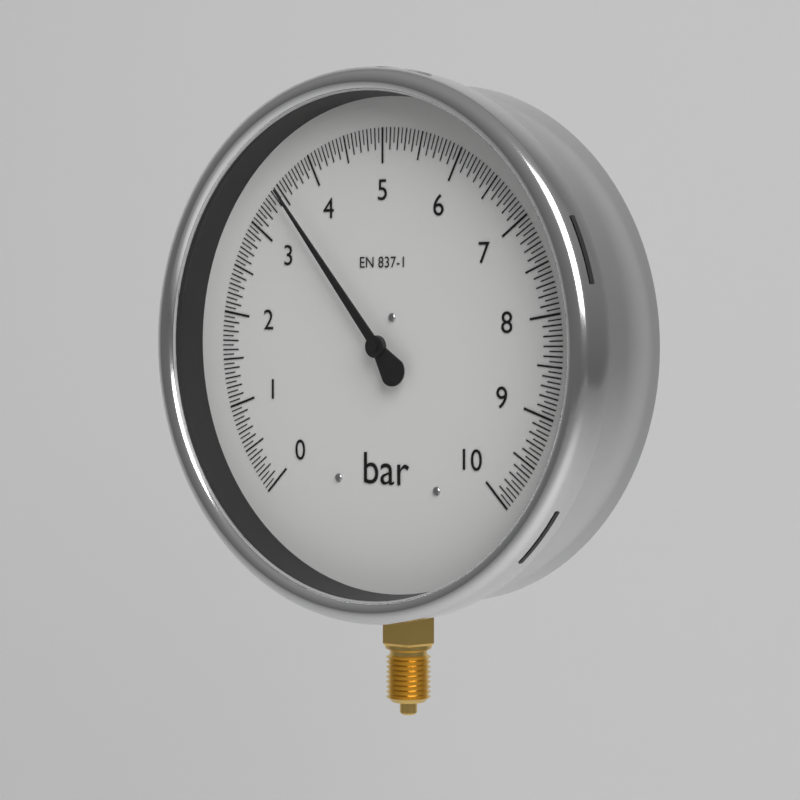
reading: 3.50 bar
